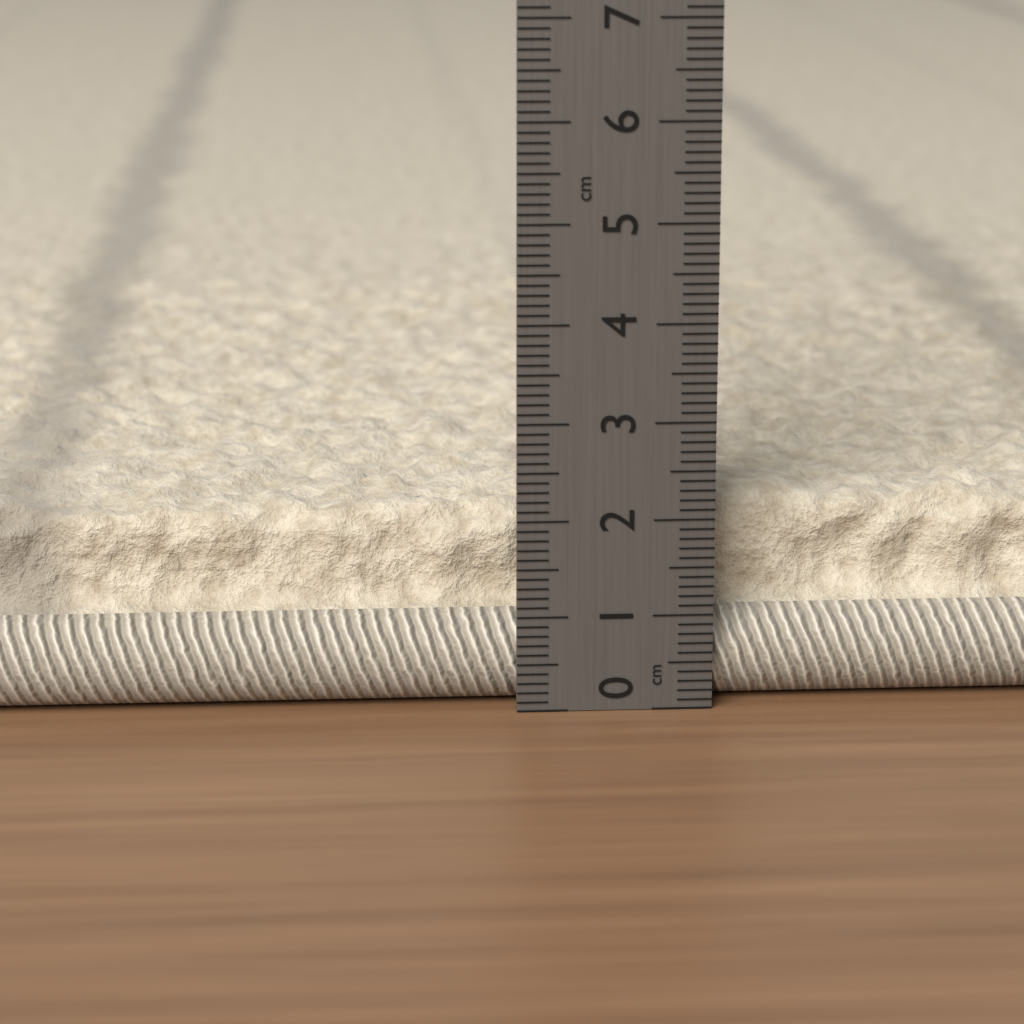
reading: 2.1 cm
